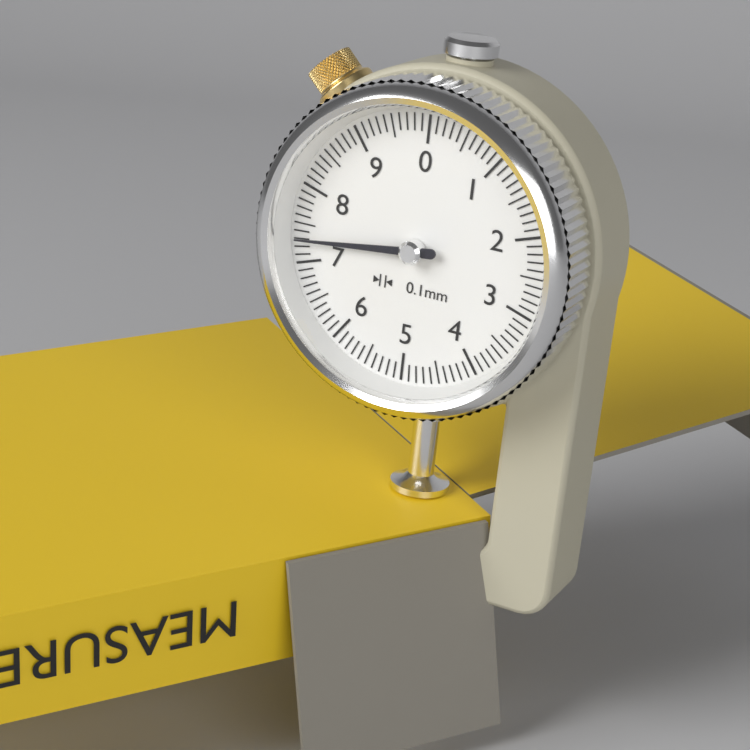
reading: 7.3 mm
